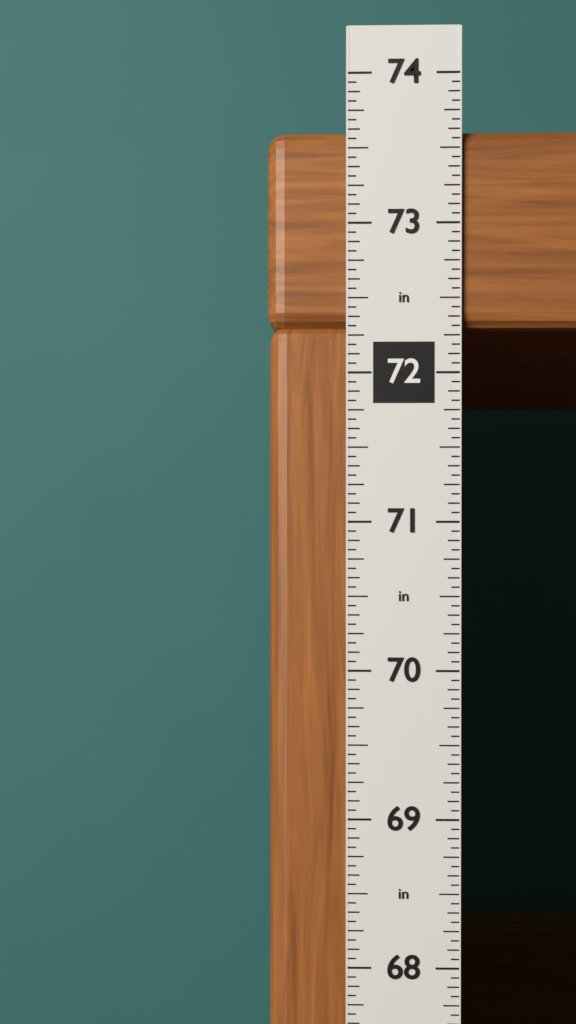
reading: 73.6250 in
